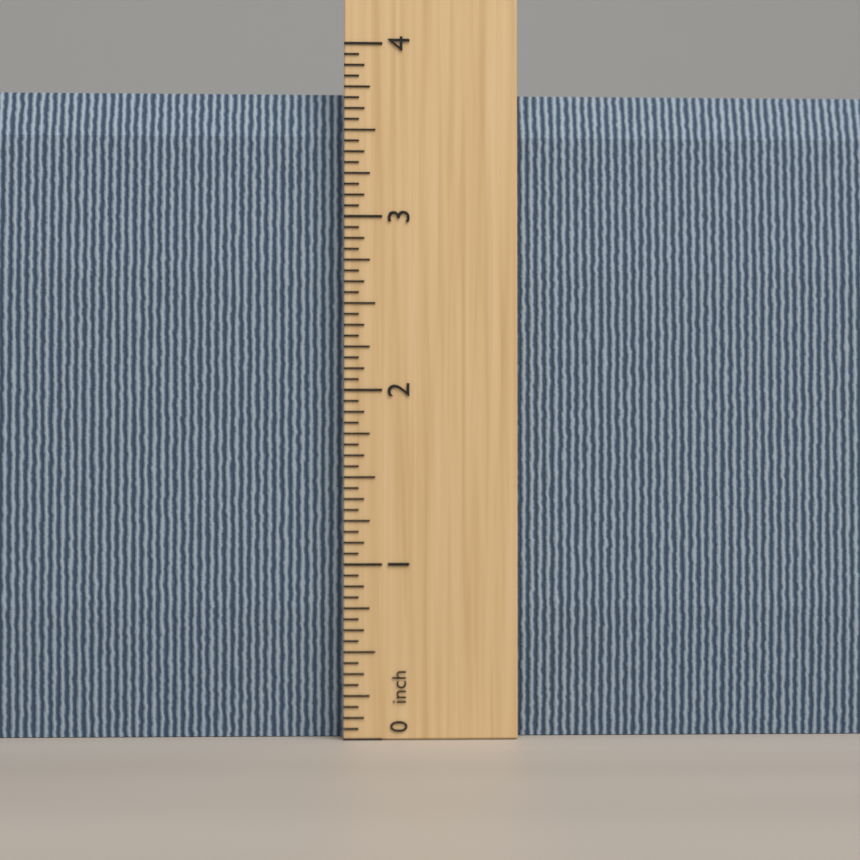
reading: 3.7500 inch
